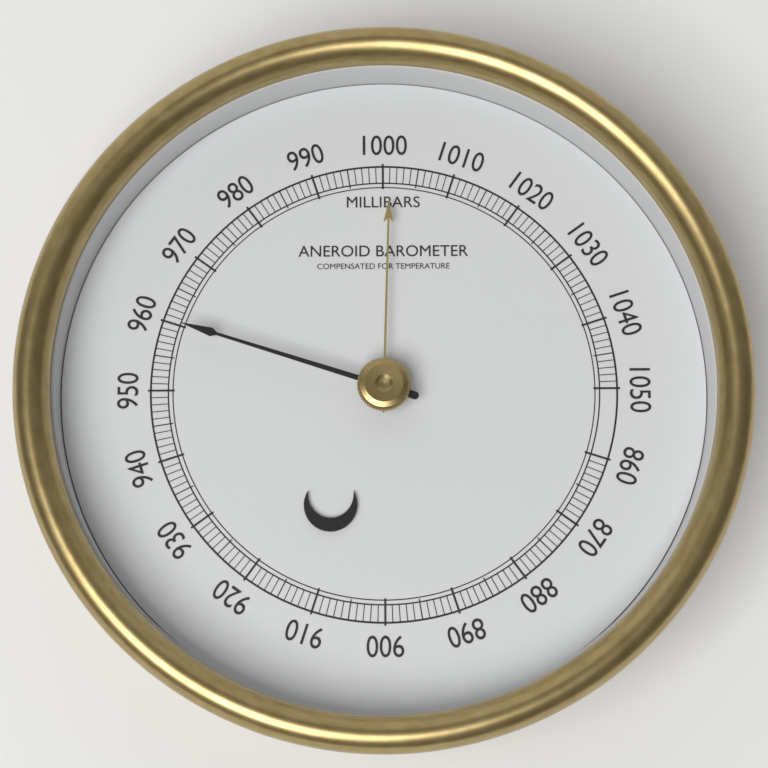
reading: 960 mbar
